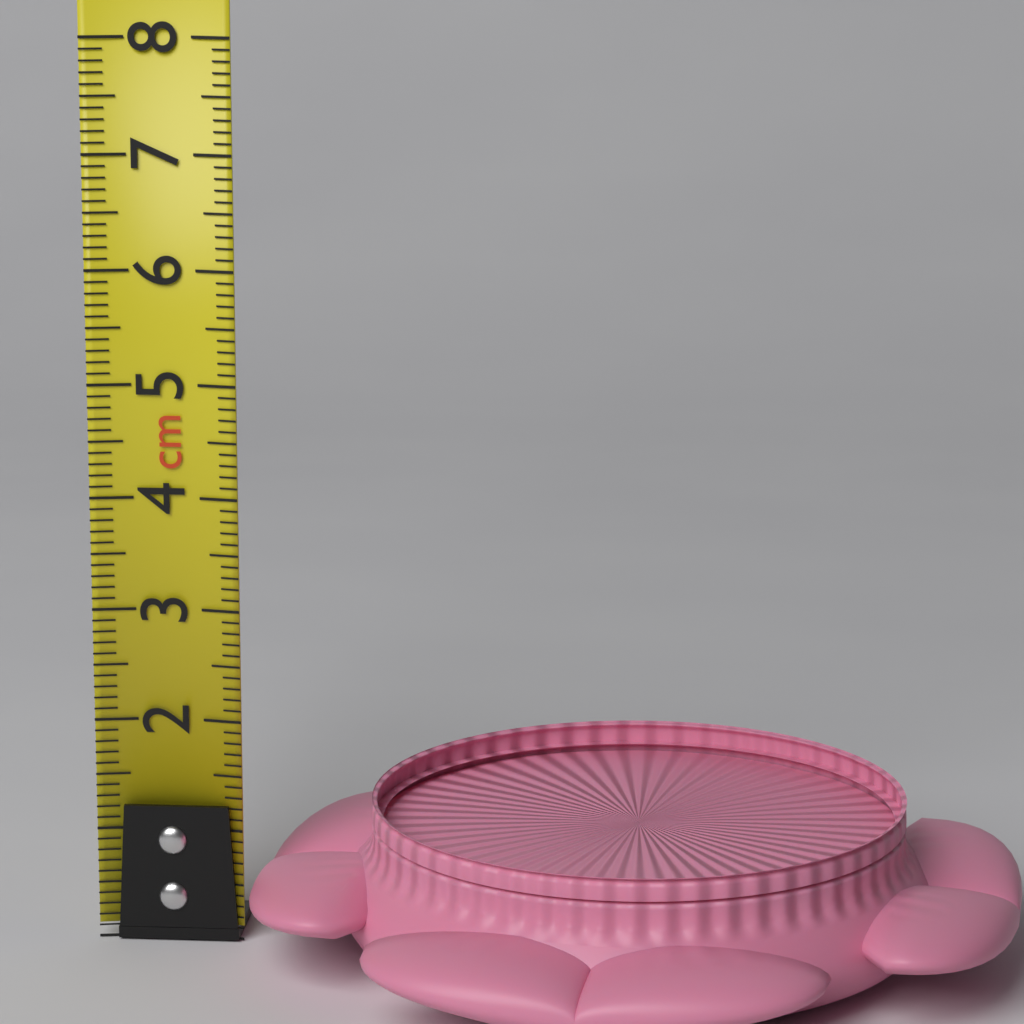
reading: 1.4 cm
